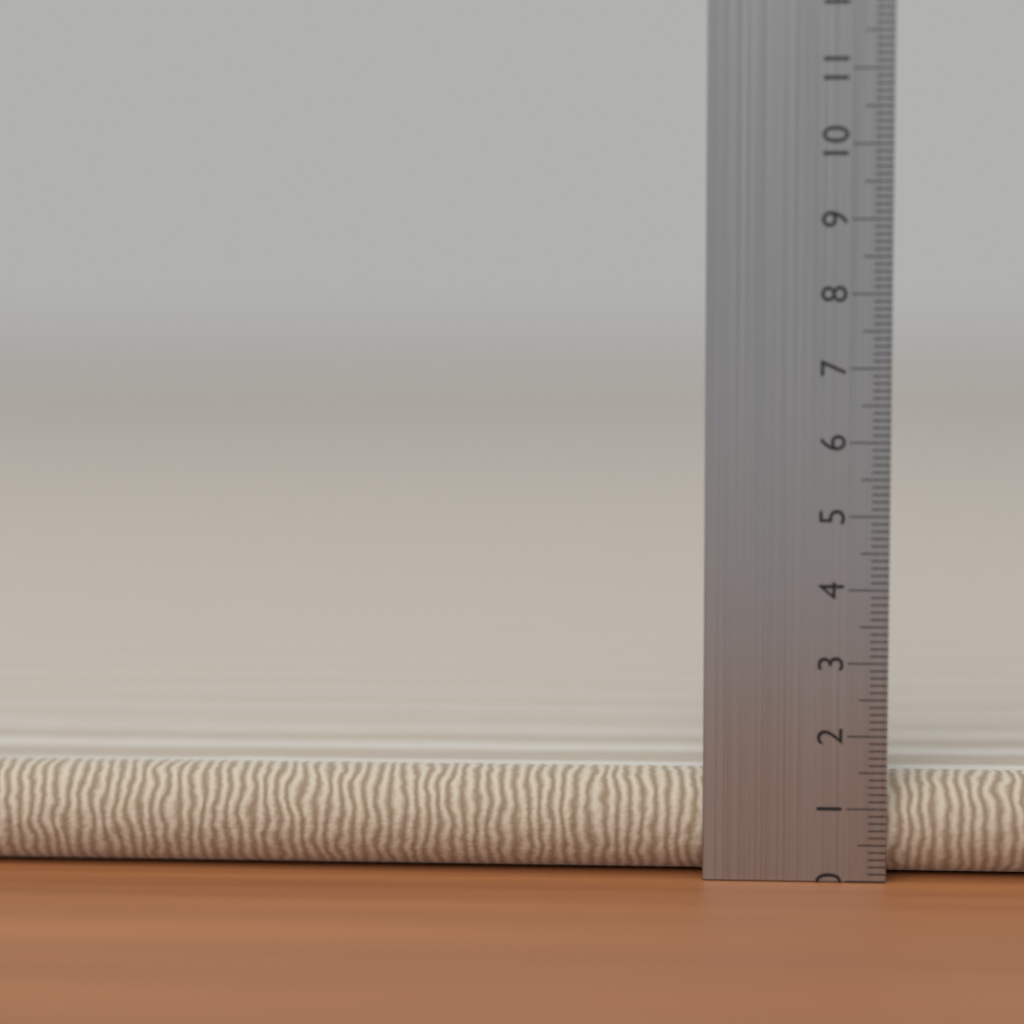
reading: 1.4 cm
